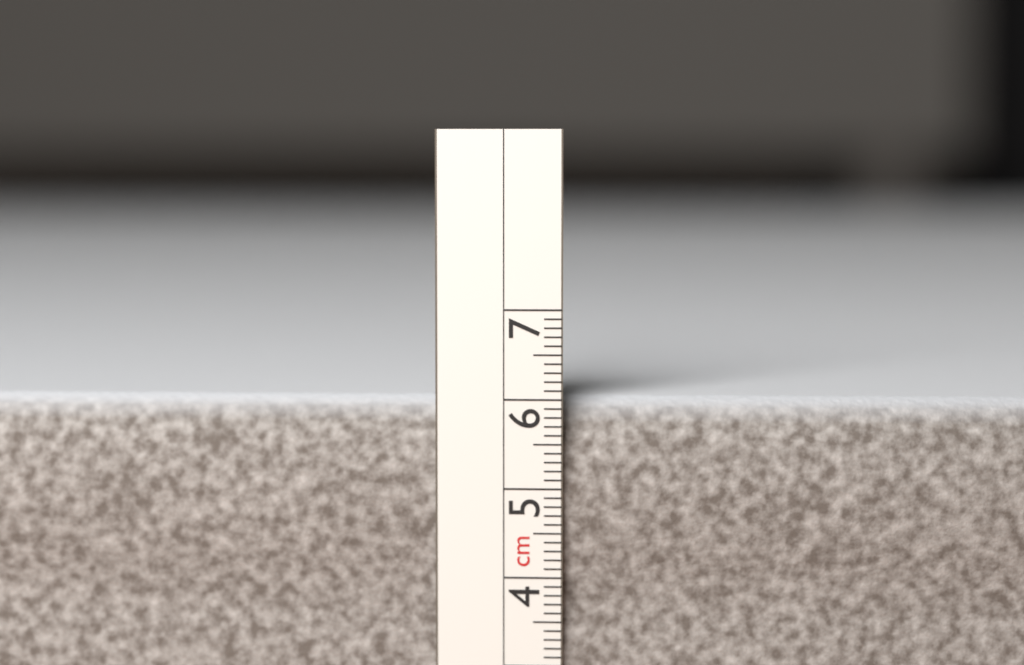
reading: 6.0 cm
